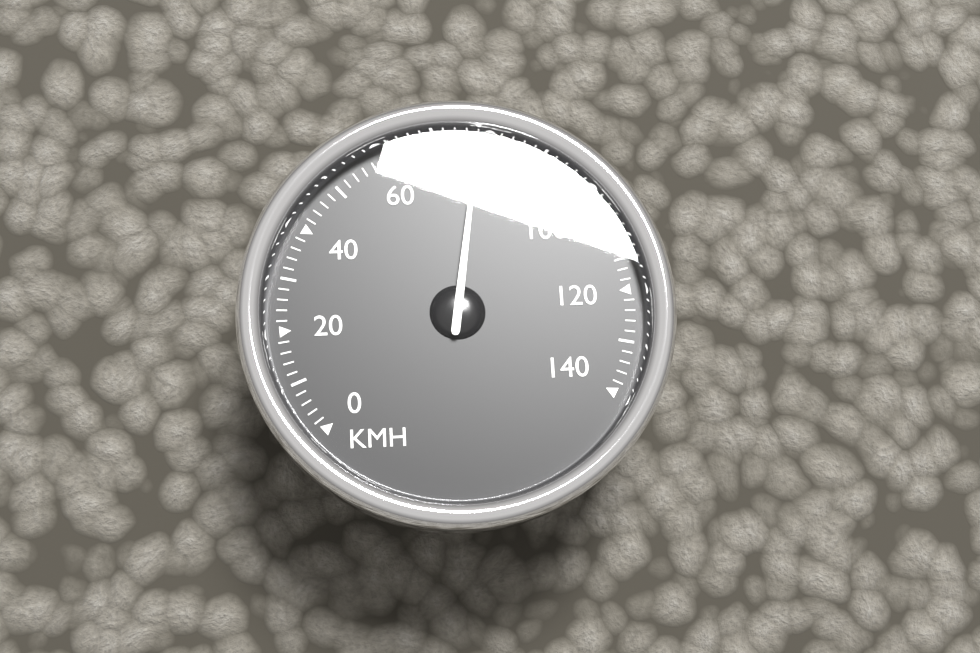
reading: 78 km/h
